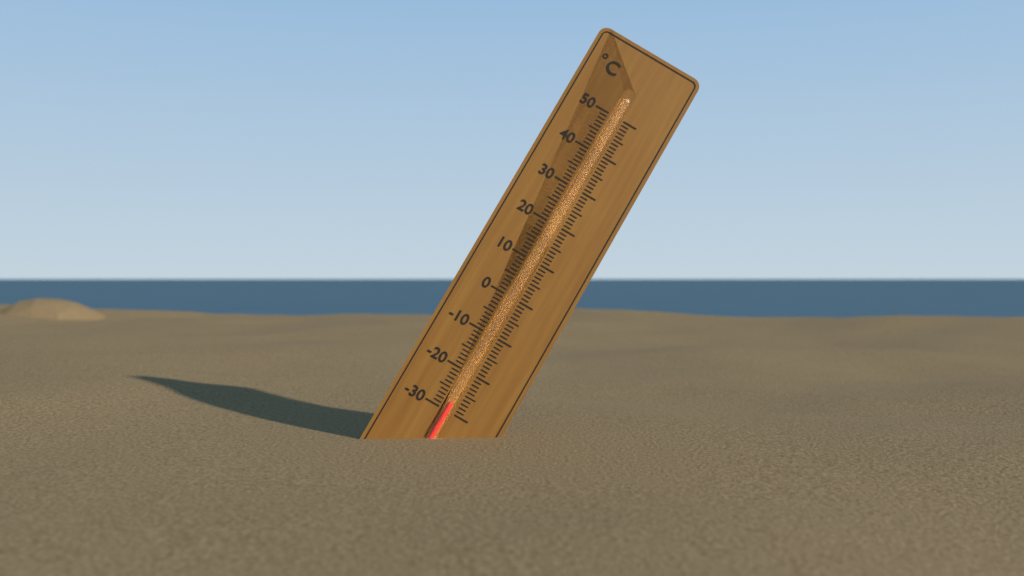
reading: -28 °C
